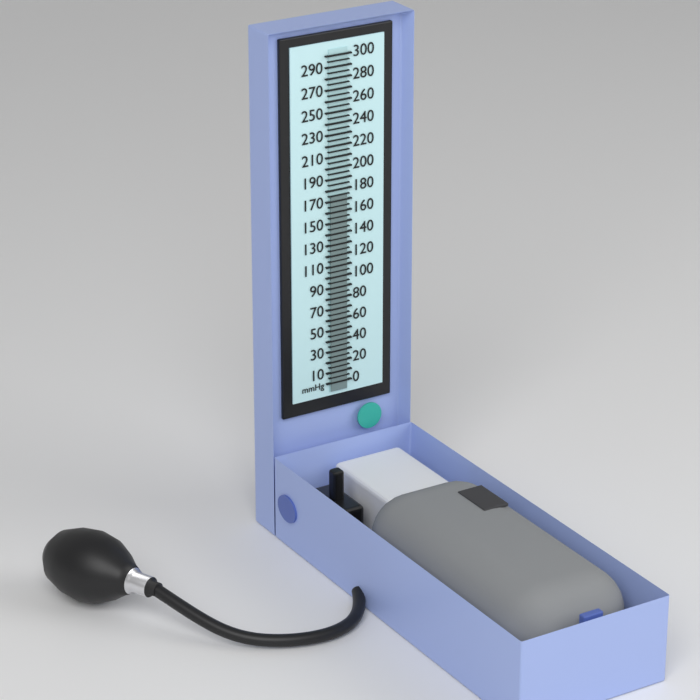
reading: 175 mmHg
